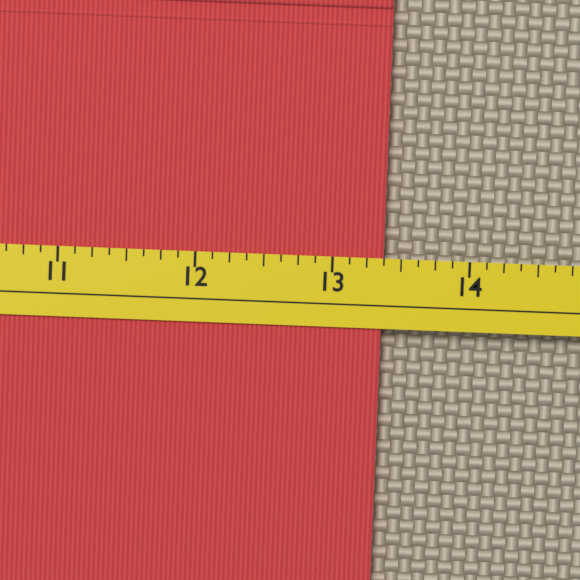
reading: 13.375 (no unit)
